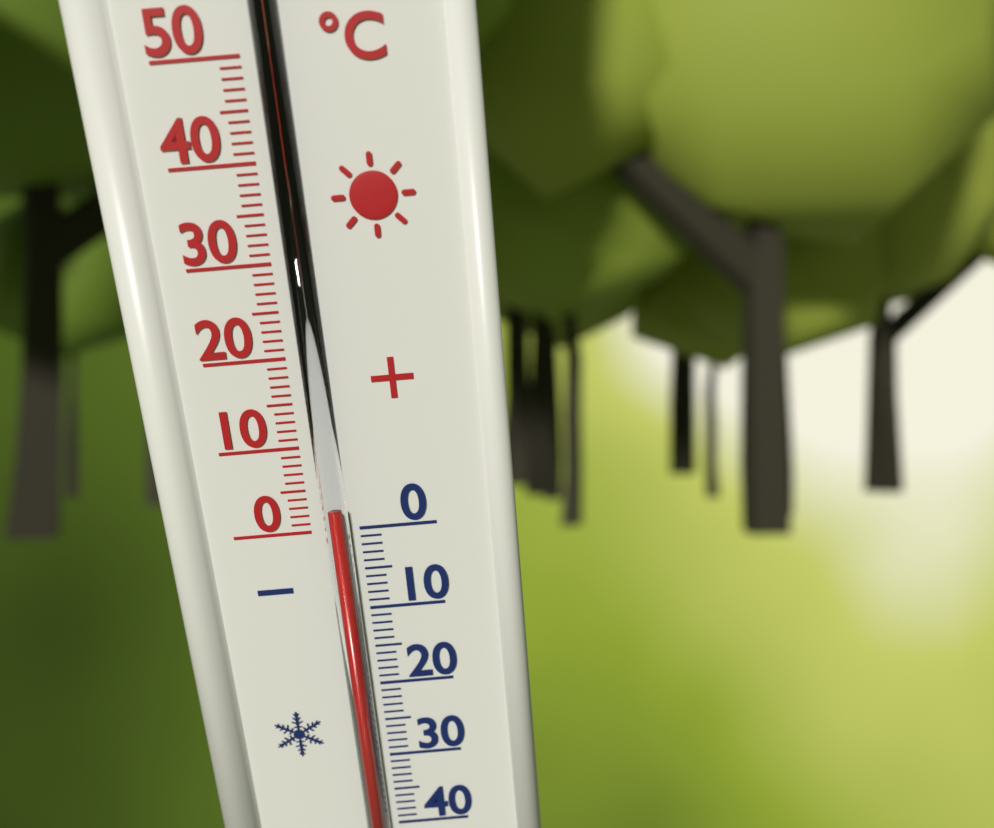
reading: 3 °C
